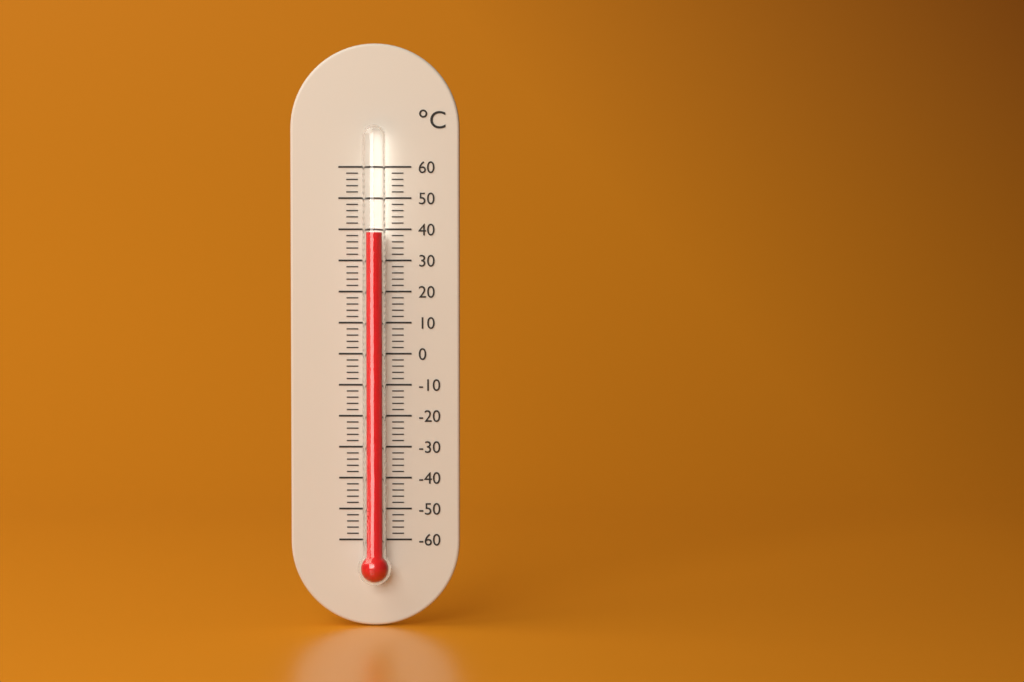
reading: 39 °C
